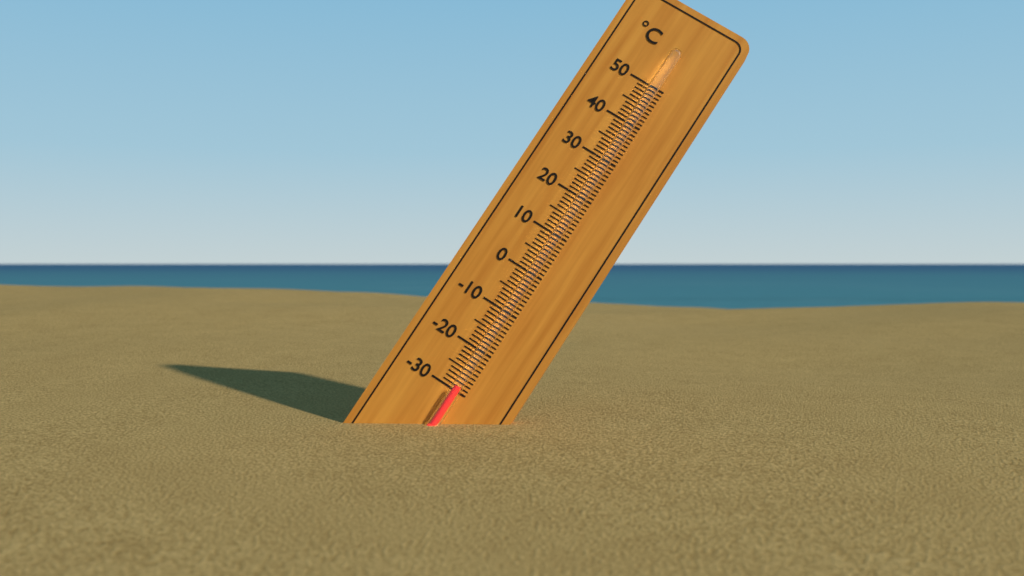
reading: -29 °C
